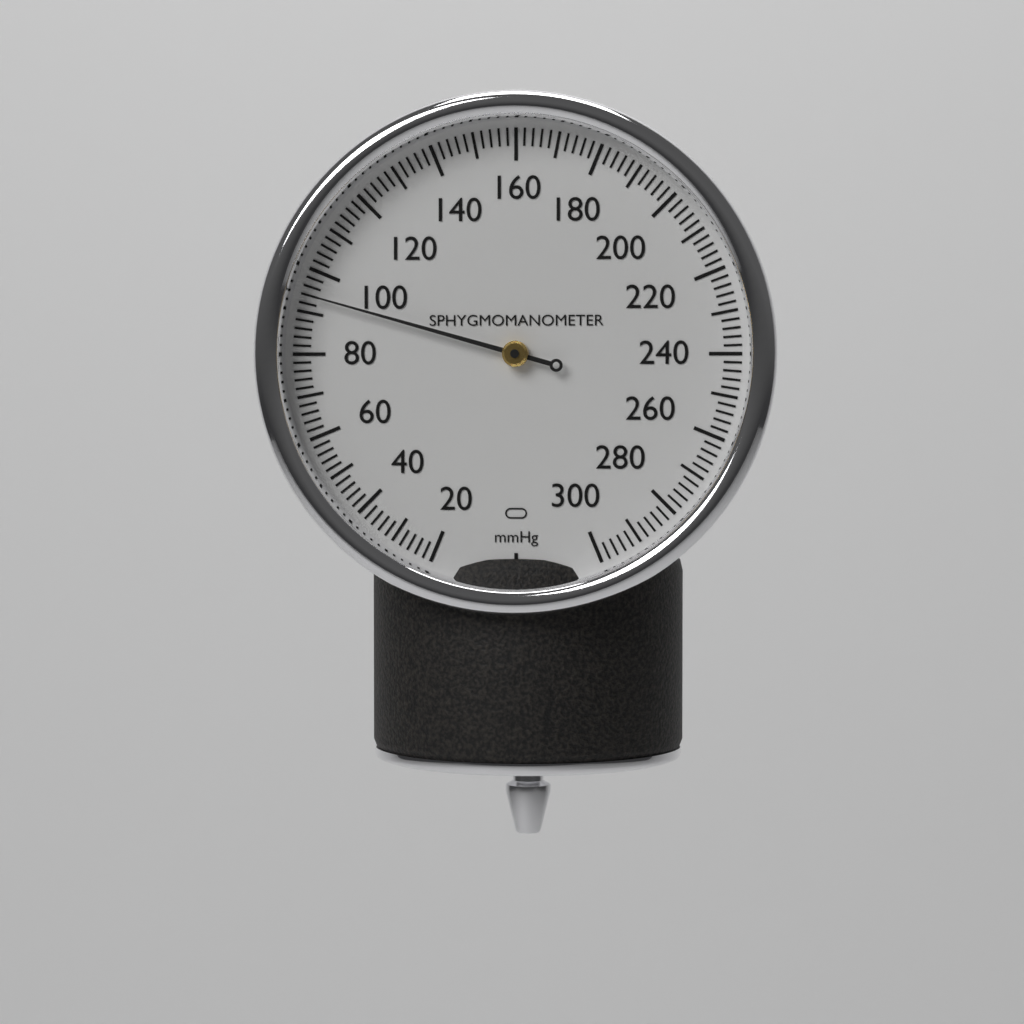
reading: 94 mmHg
